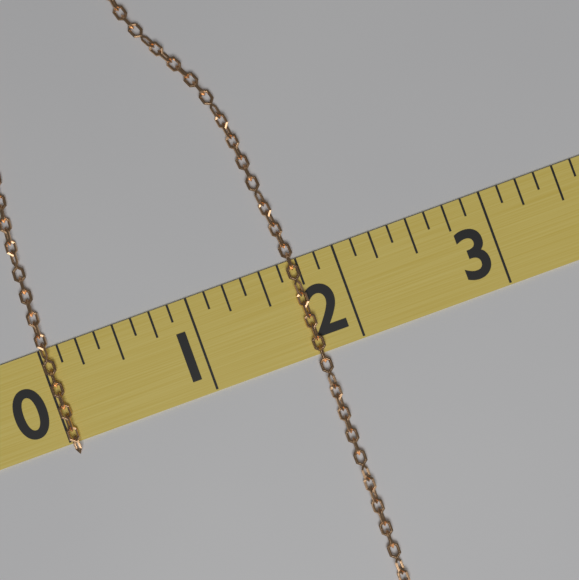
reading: 1.750 (no unit)
